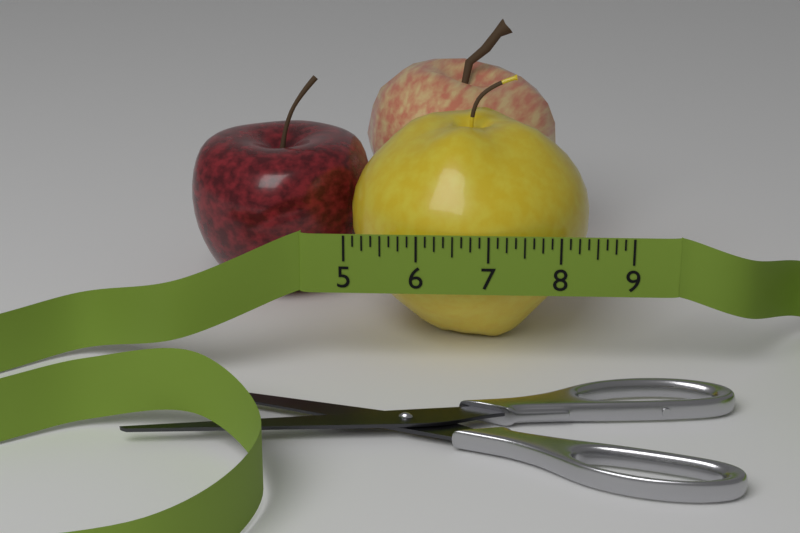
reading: 8.500 (no unit)
